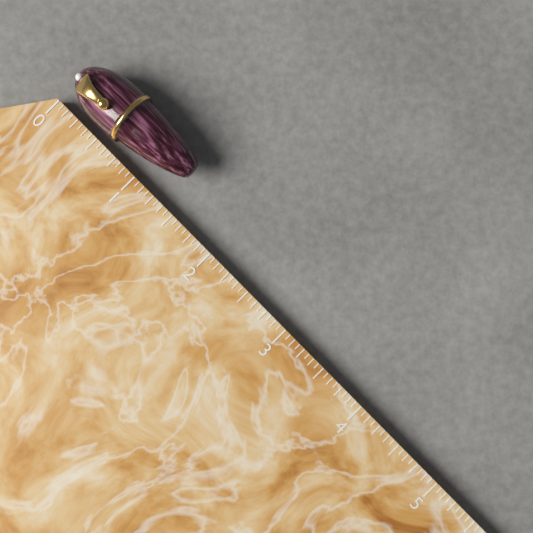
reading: 1.3750 (no unit)
